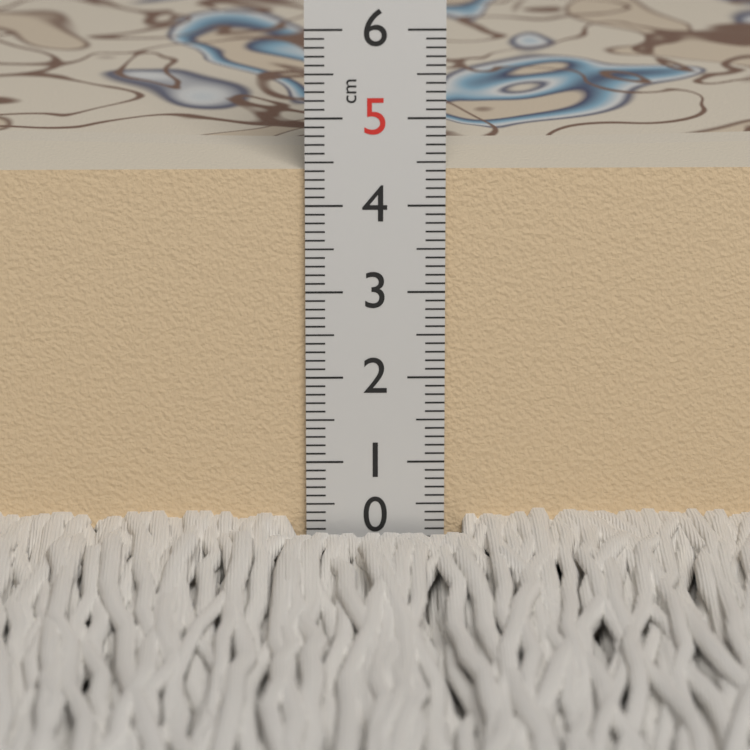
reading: 4.4 cm
